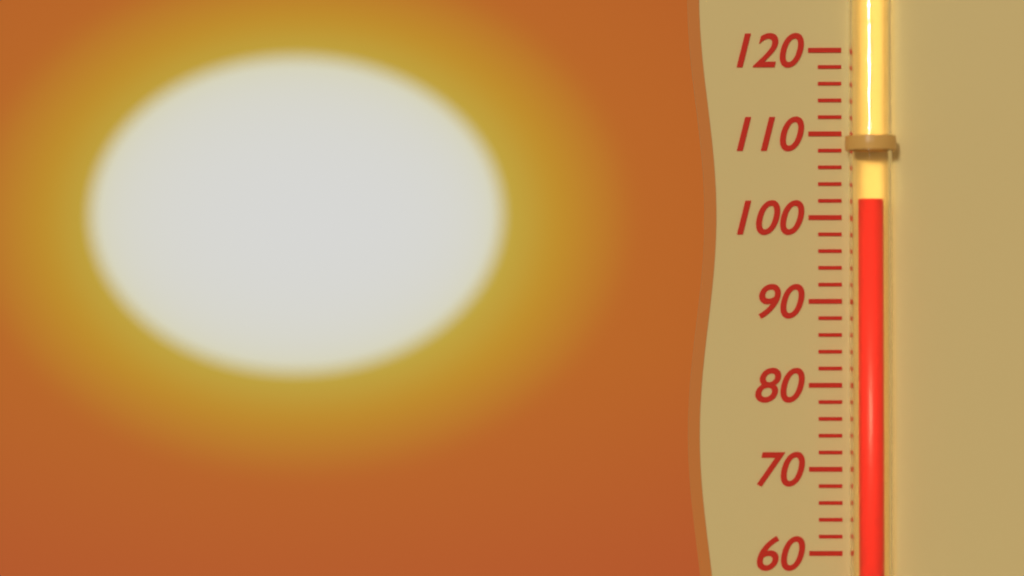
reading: 102 (no unit)
